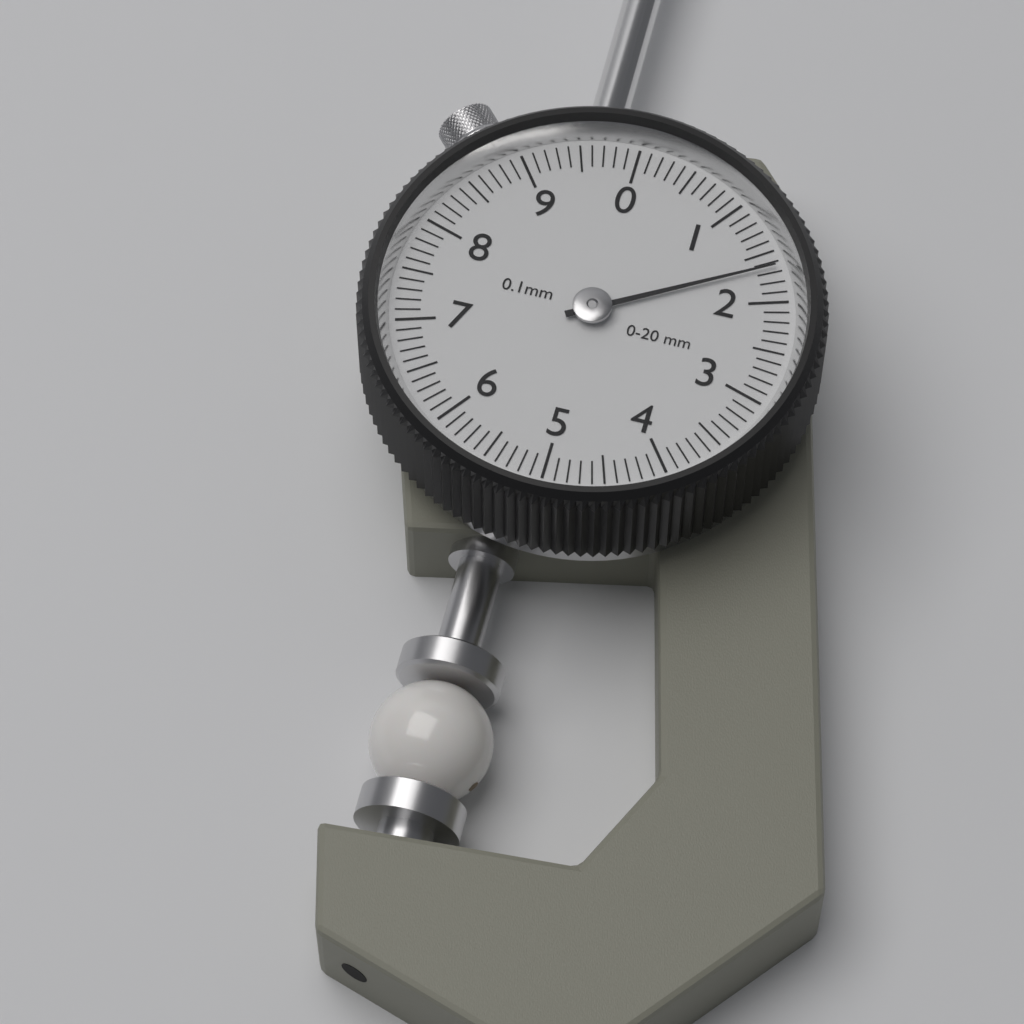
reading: 1.65 mm
